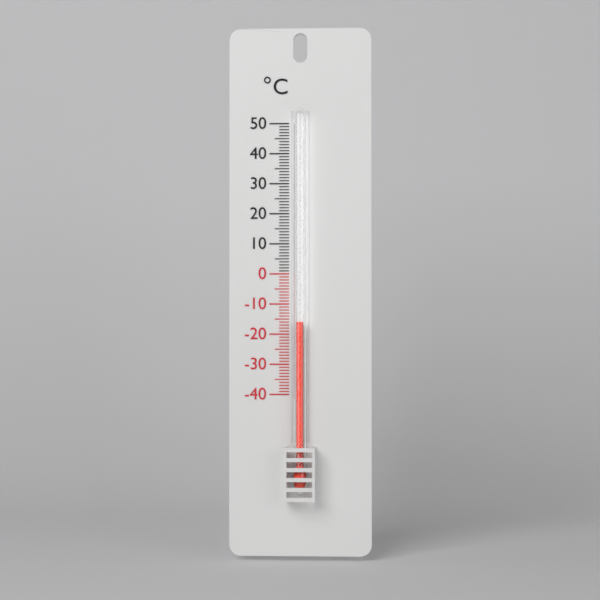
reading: -16 °C
